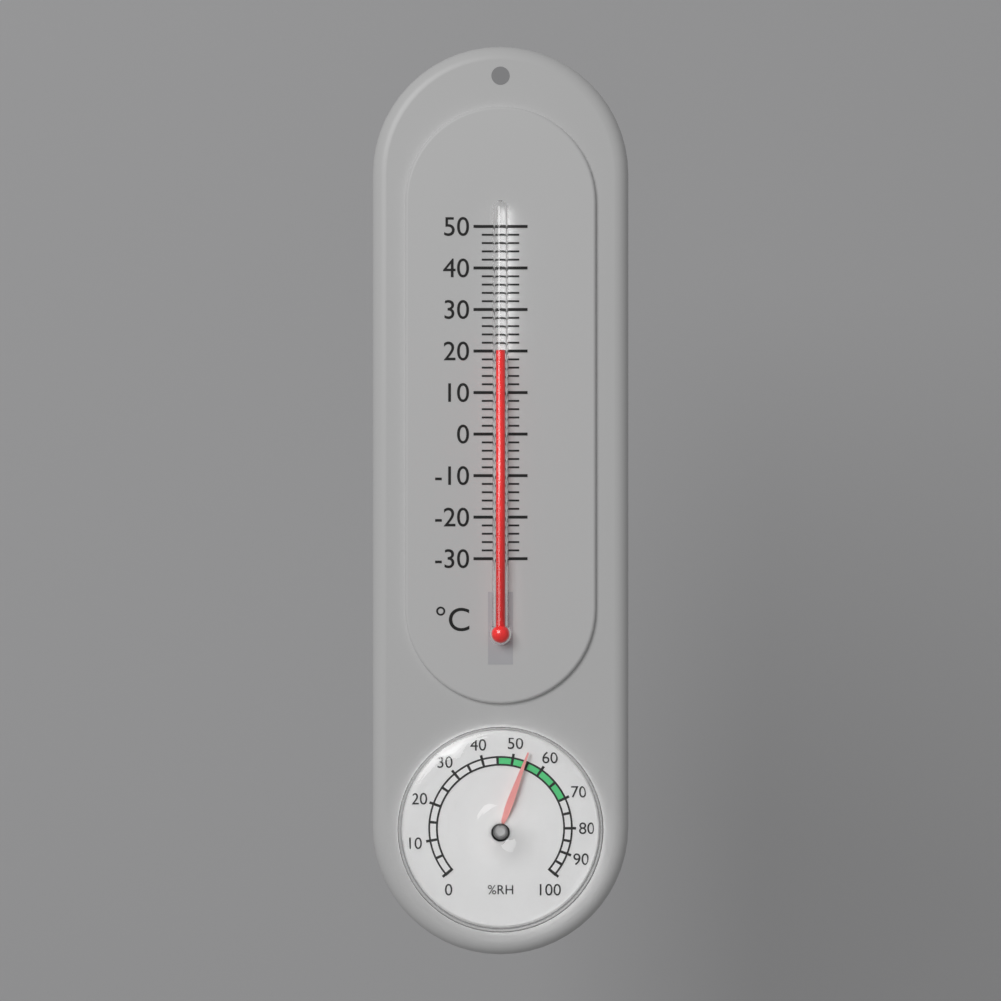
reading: 20 °C
